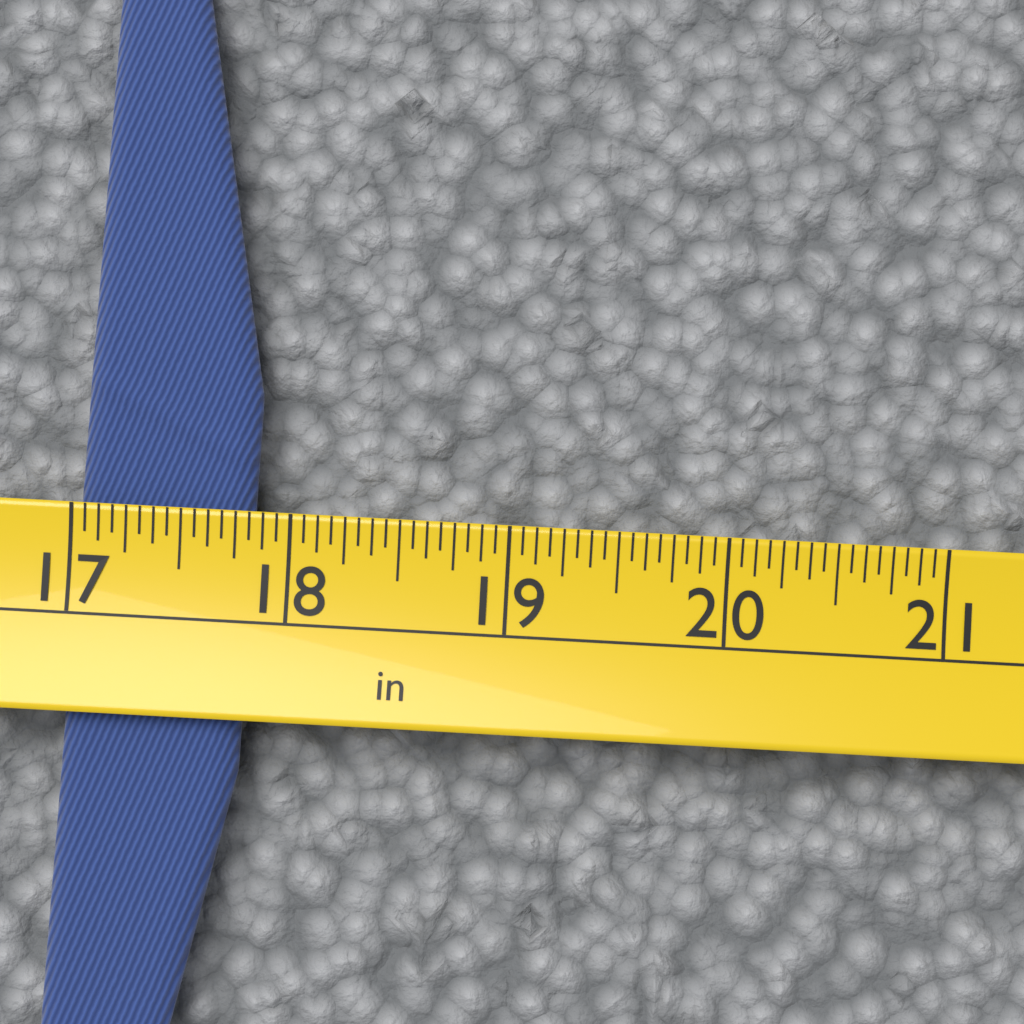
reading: 17.8125 in
